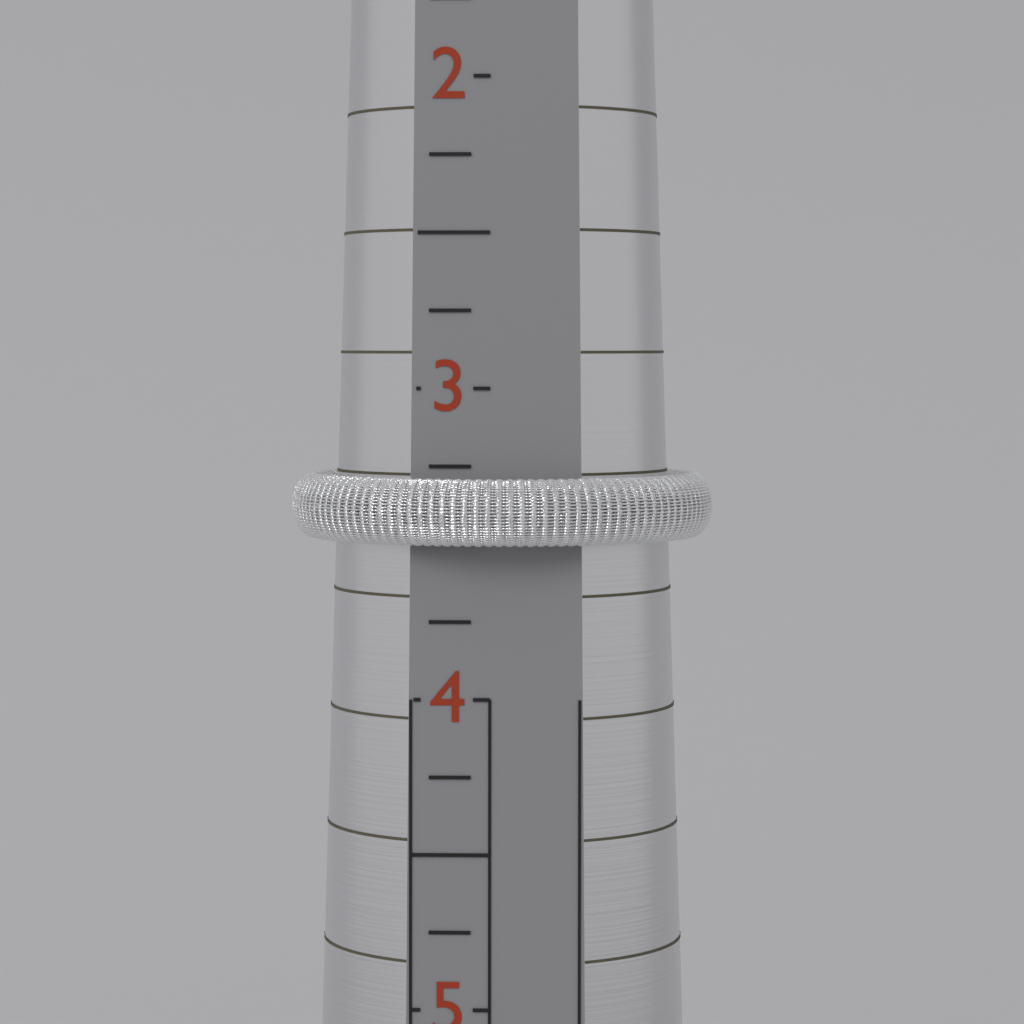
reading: 3.50 (no unit)
